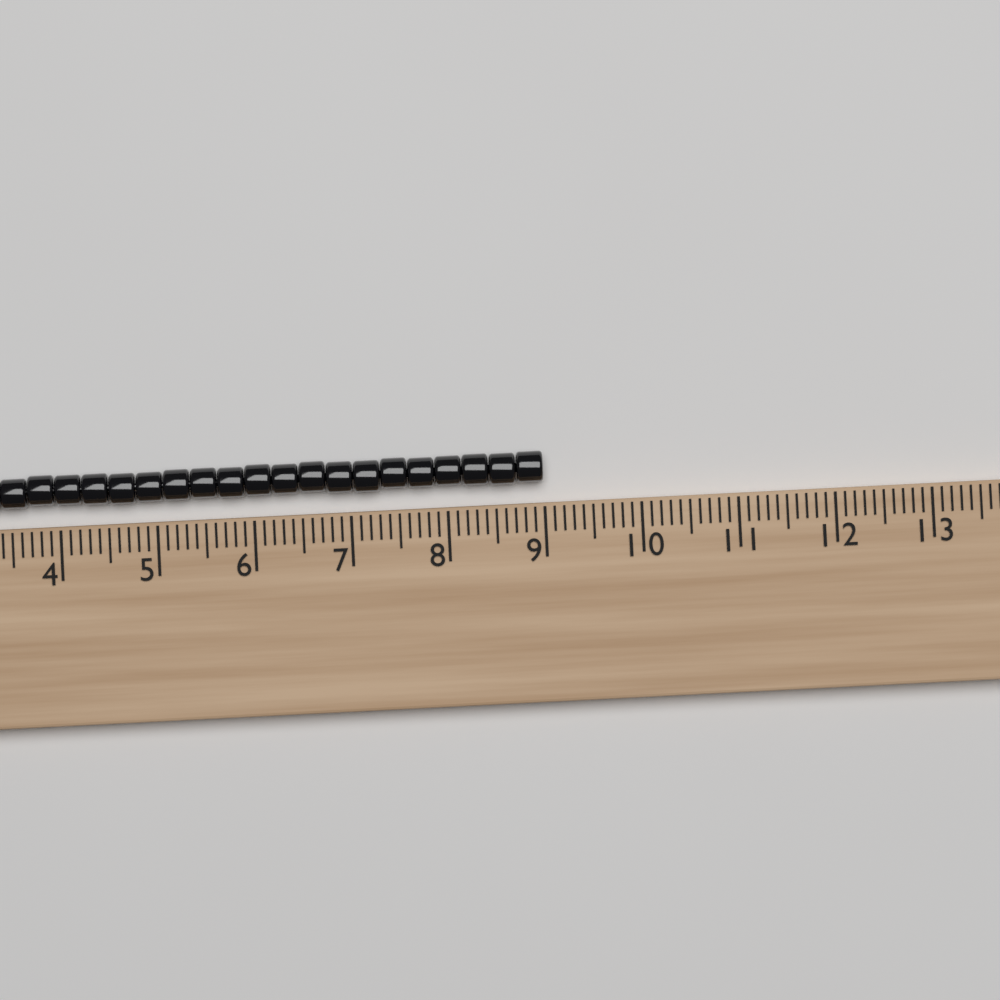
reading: 9.0 (no unit)
